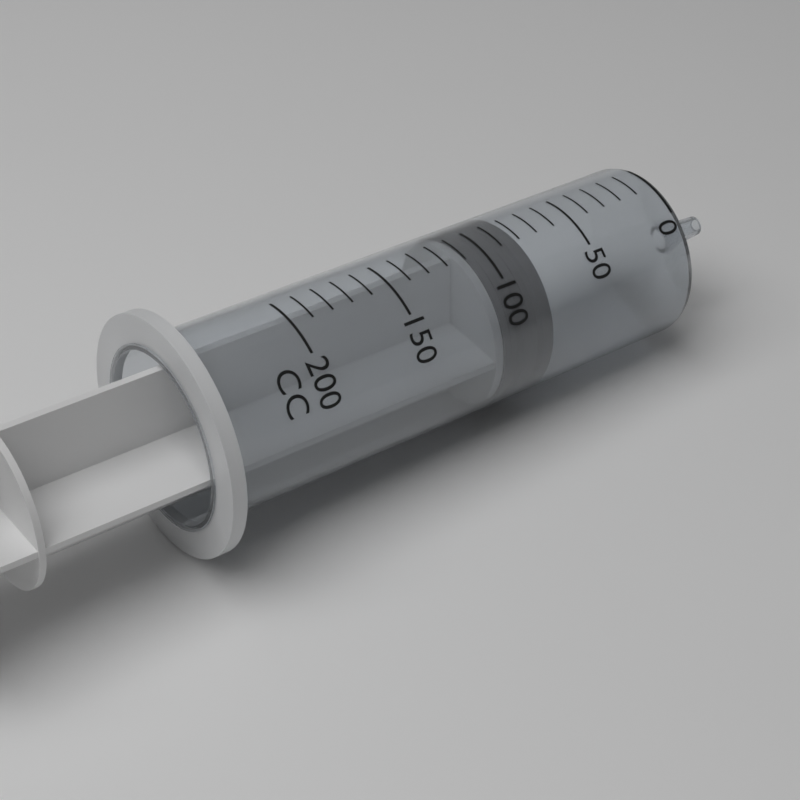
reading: 80 cc
